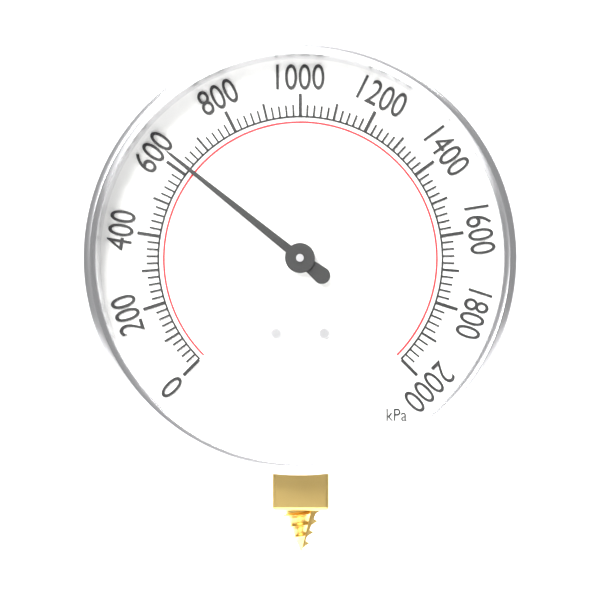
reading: 620 kPa
